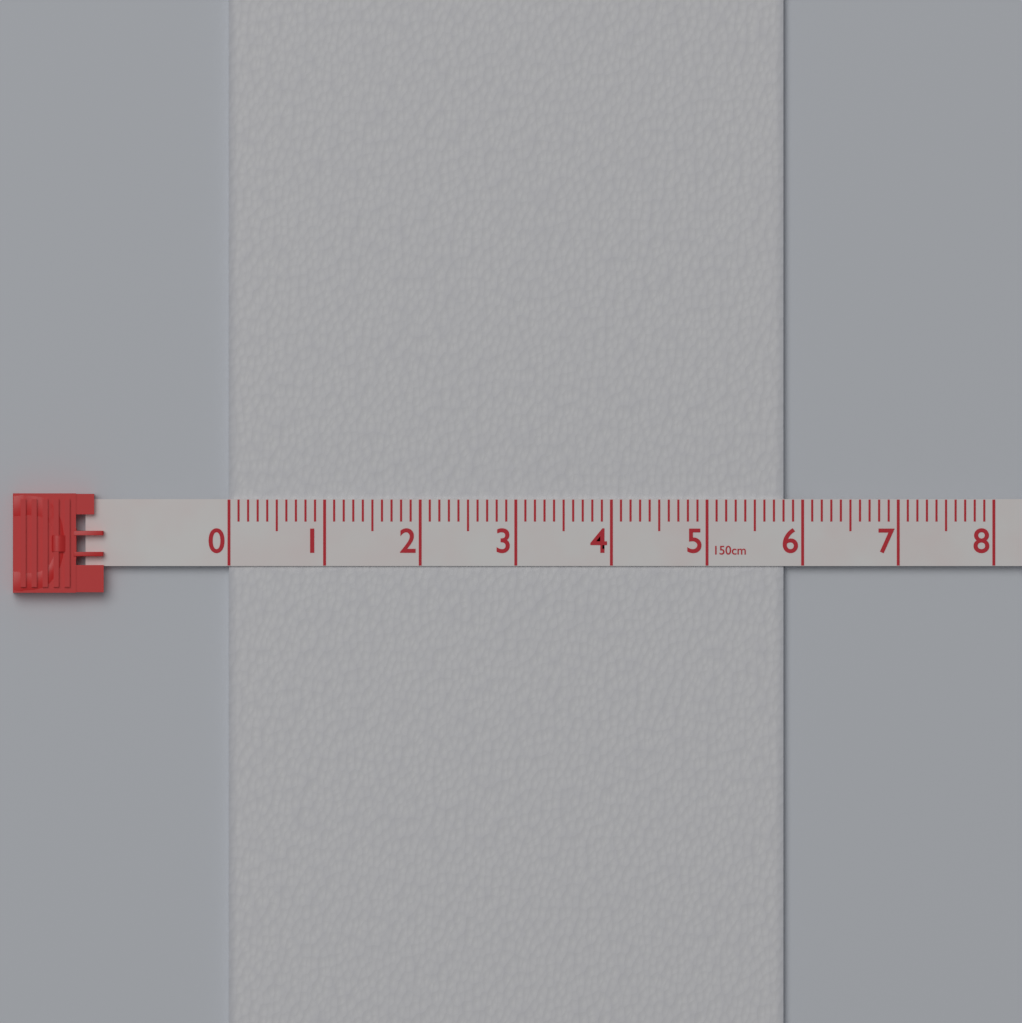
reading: 5.8 cm
